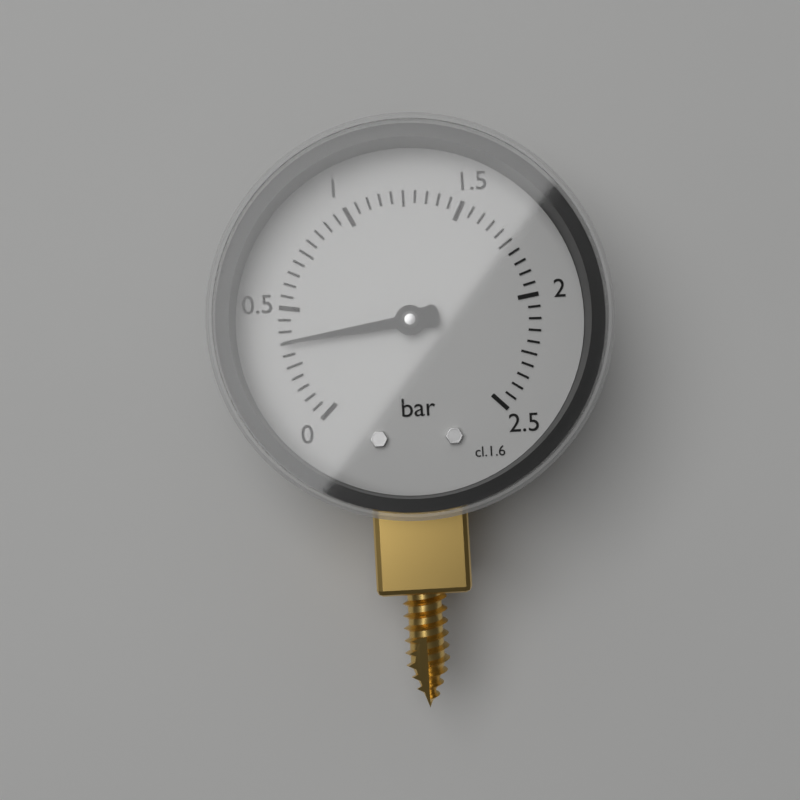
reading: 0.35 bar
